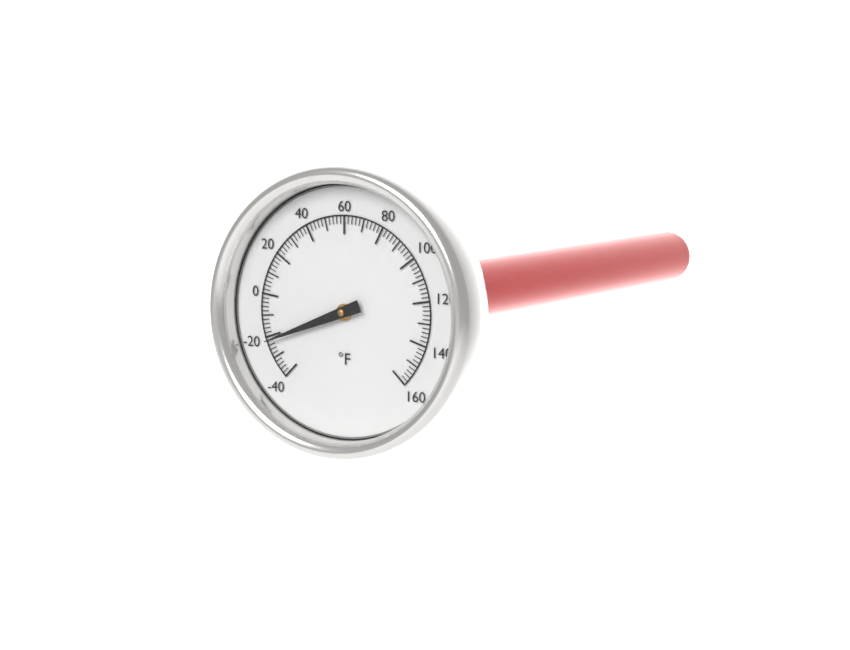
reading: -22 °F
